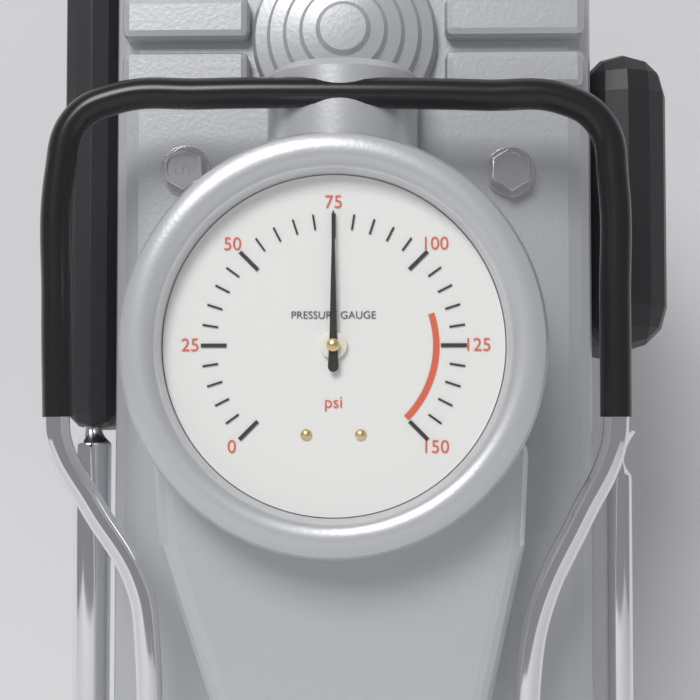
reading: 75 psi
